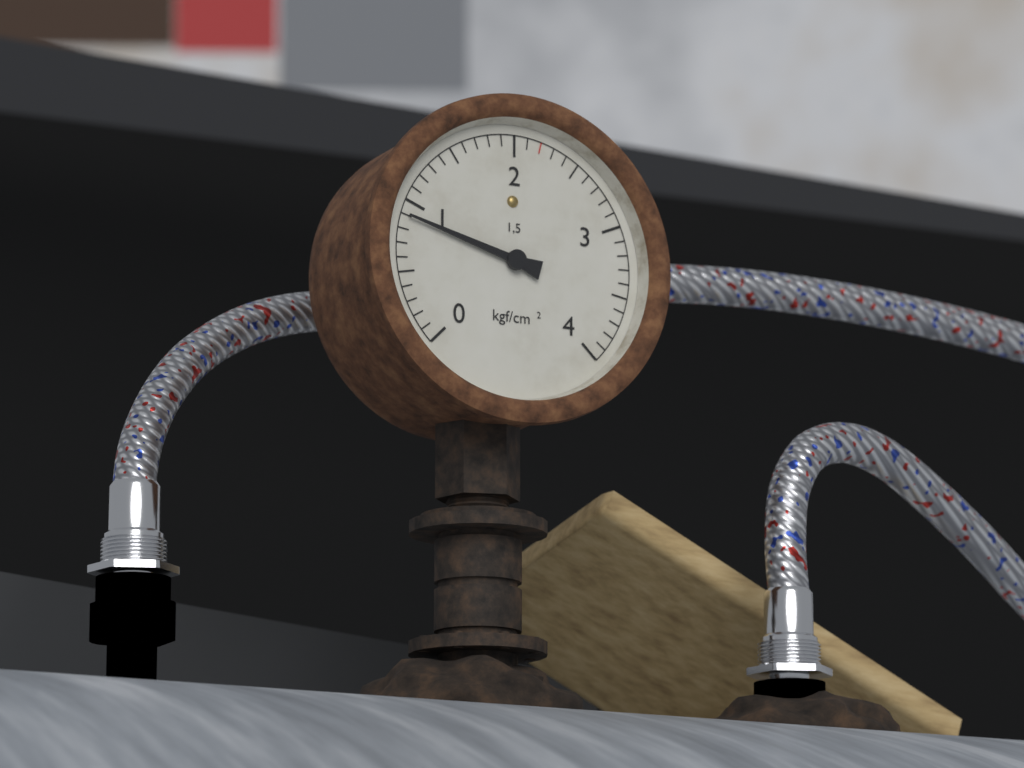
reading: 0.9 kgf/cm²
